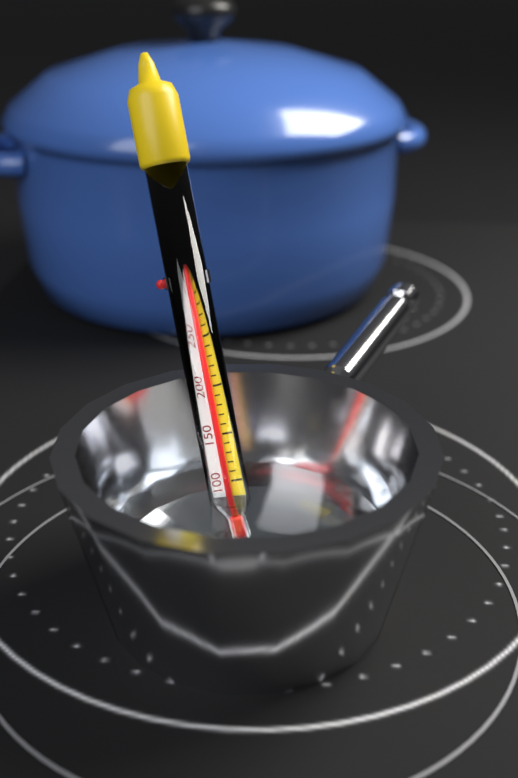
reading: 320 °F
